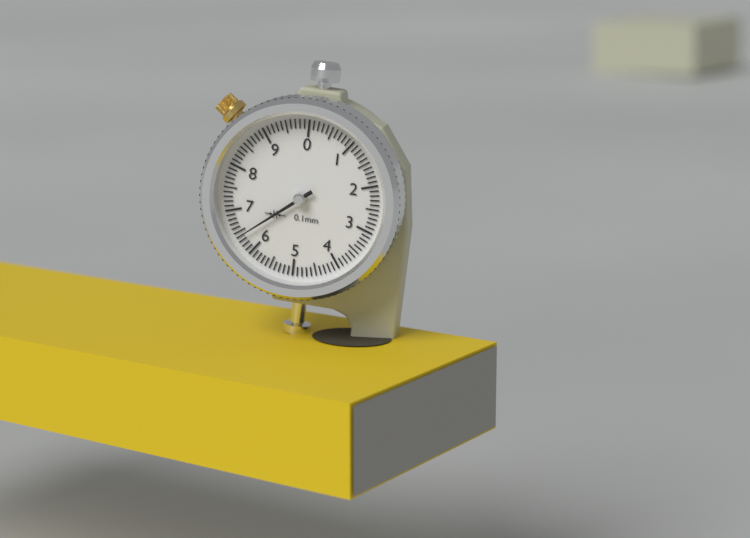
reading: 6.4 mm
